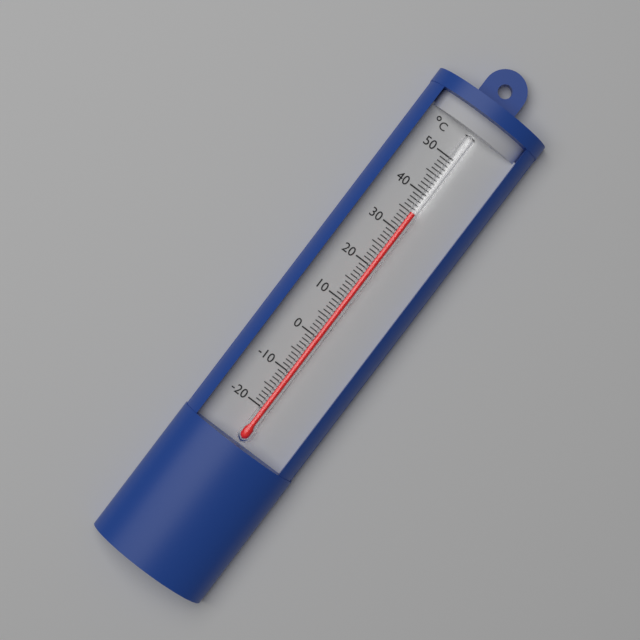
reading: 35 °C
